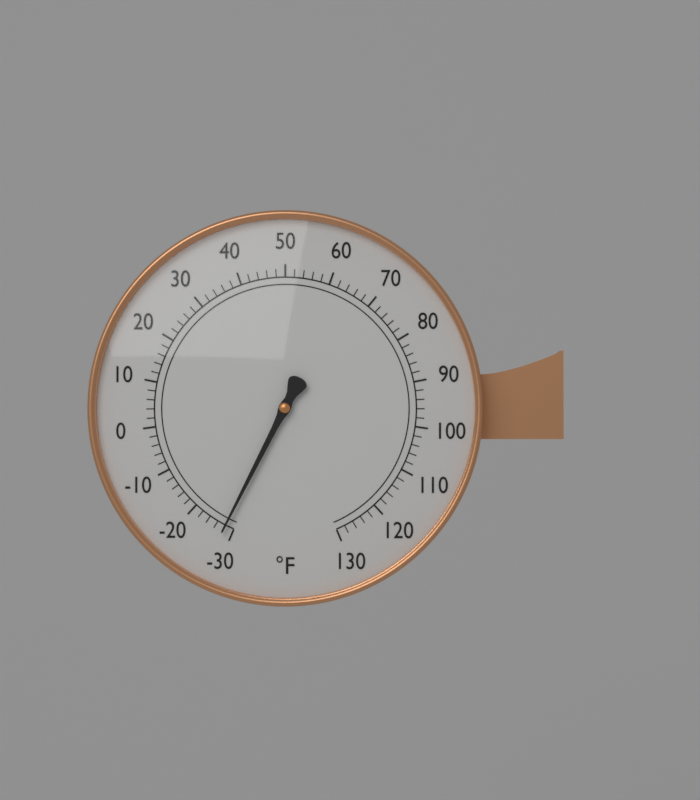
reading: -28 °F
